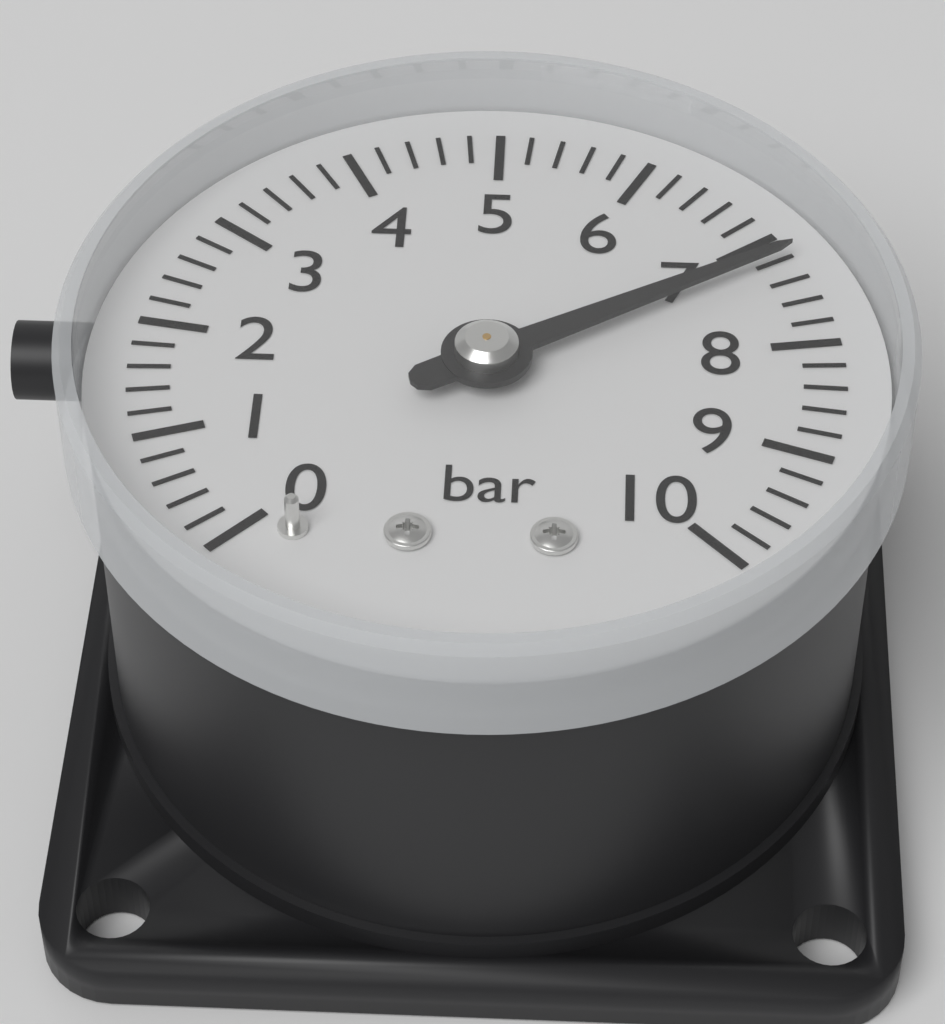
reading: 7.2 bar
